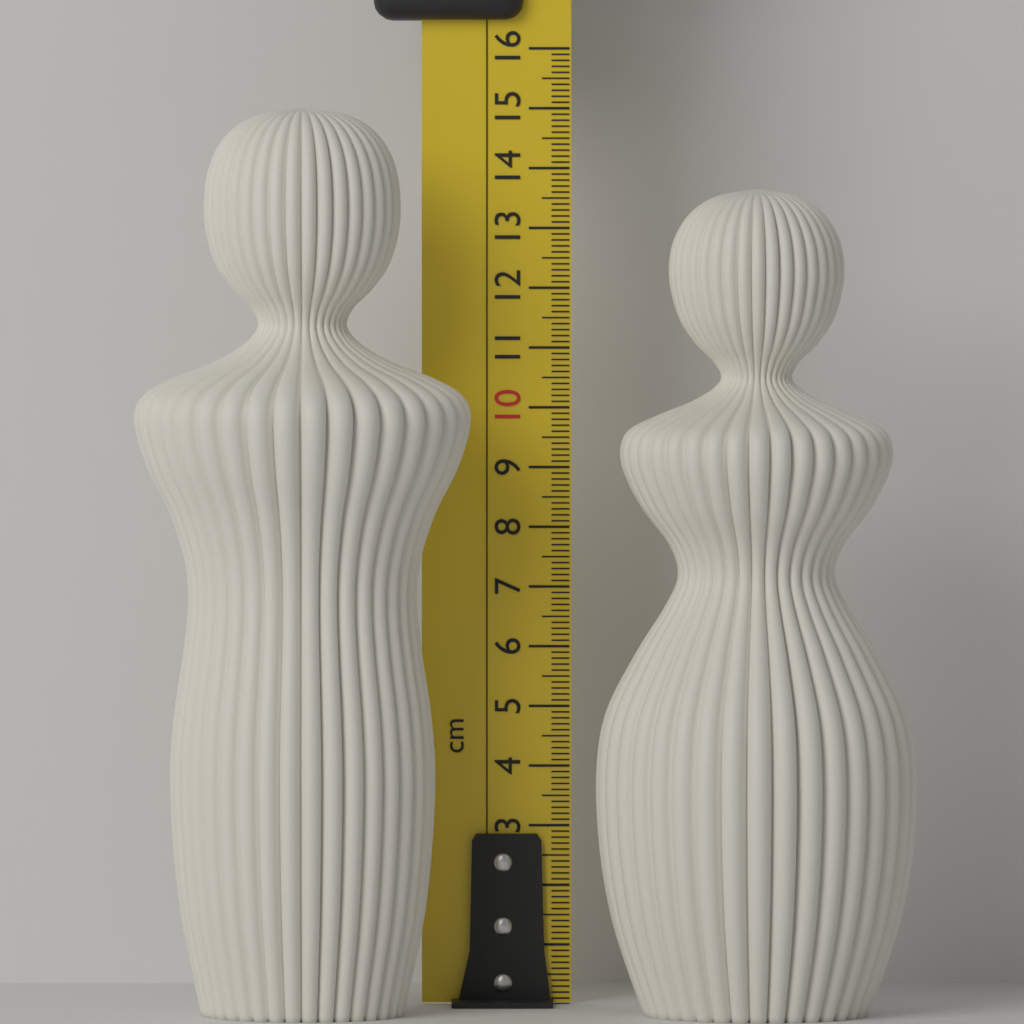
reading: 15.0 cm
